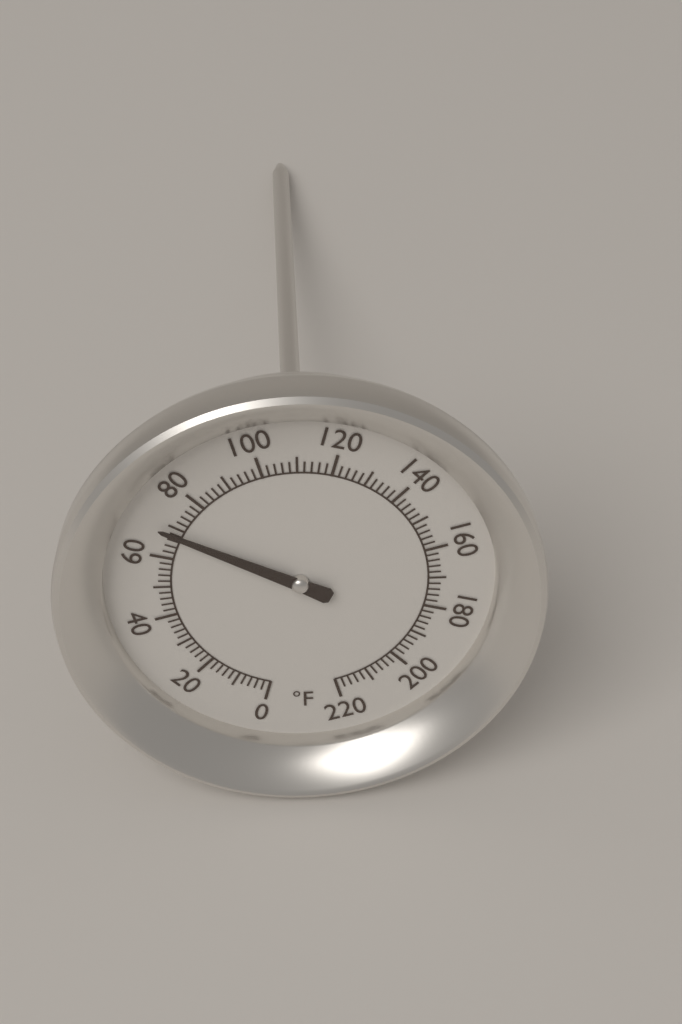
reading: 68 °F
